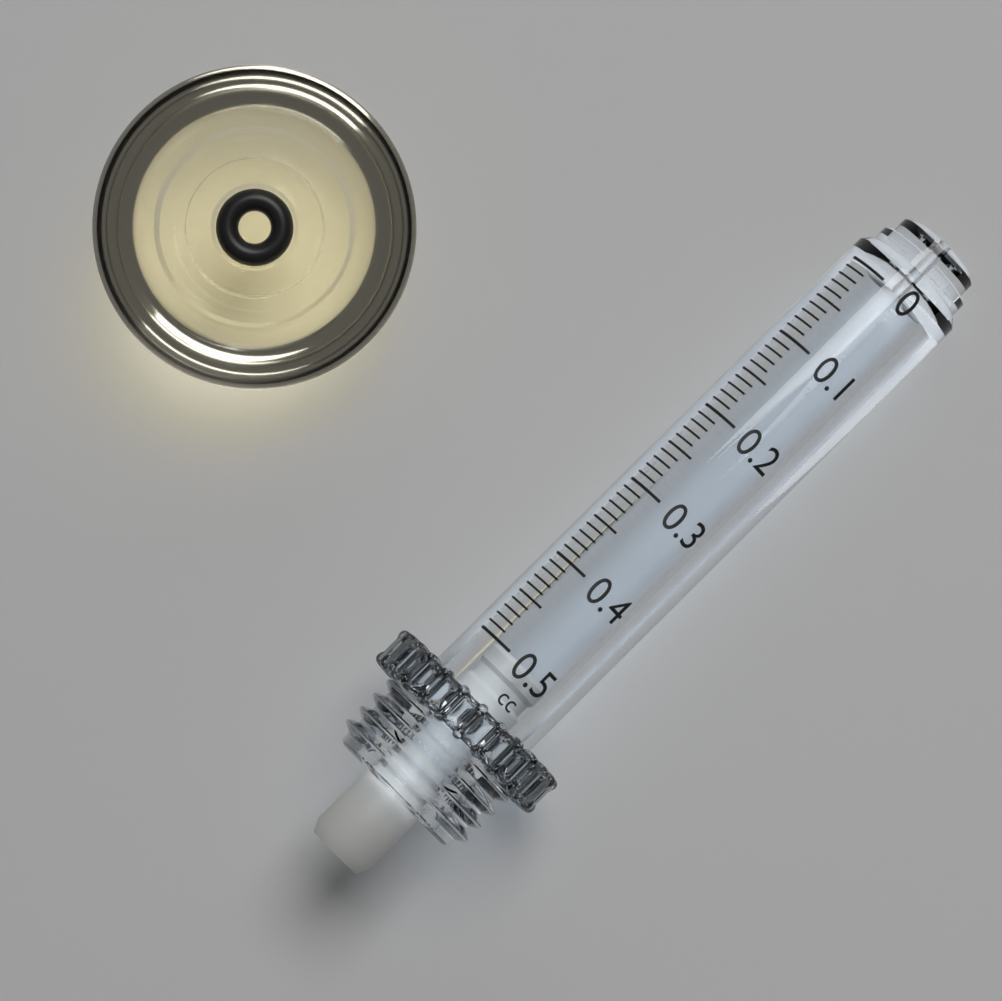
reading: 0.50 cc
